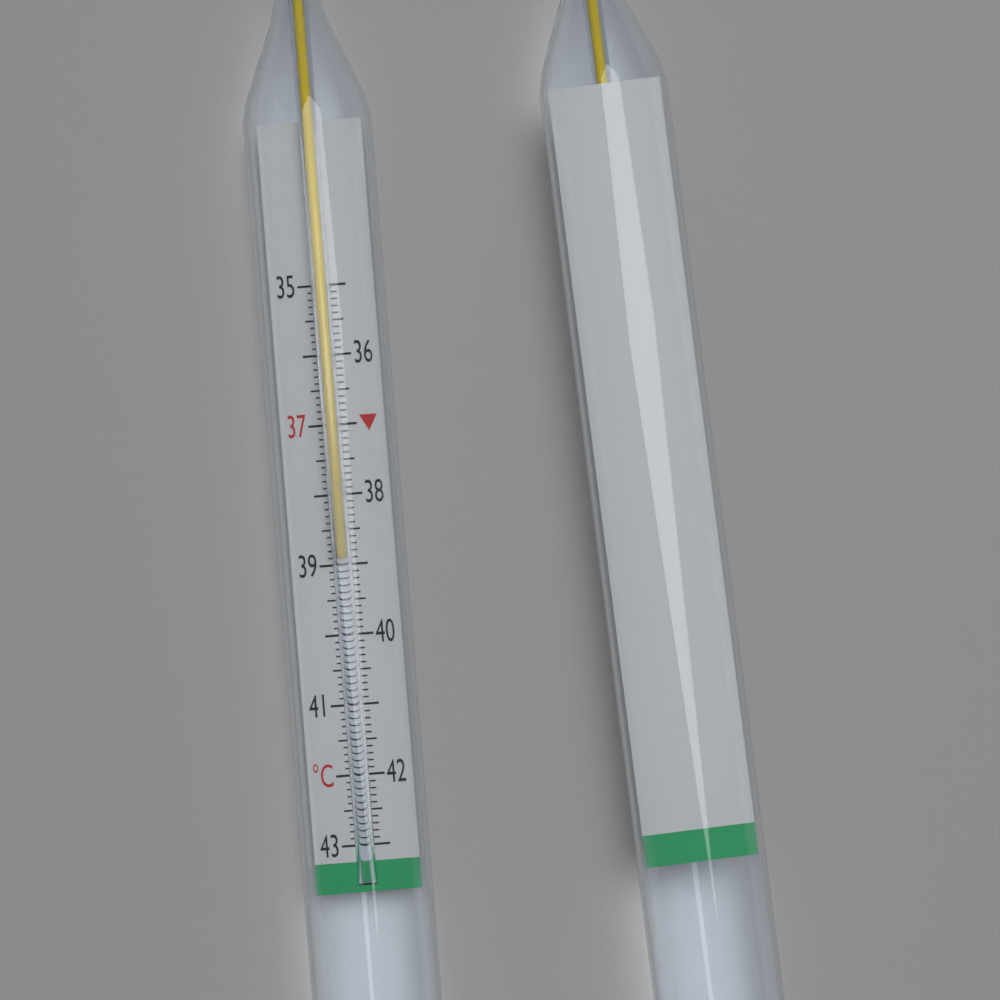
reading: 38.9 °C
